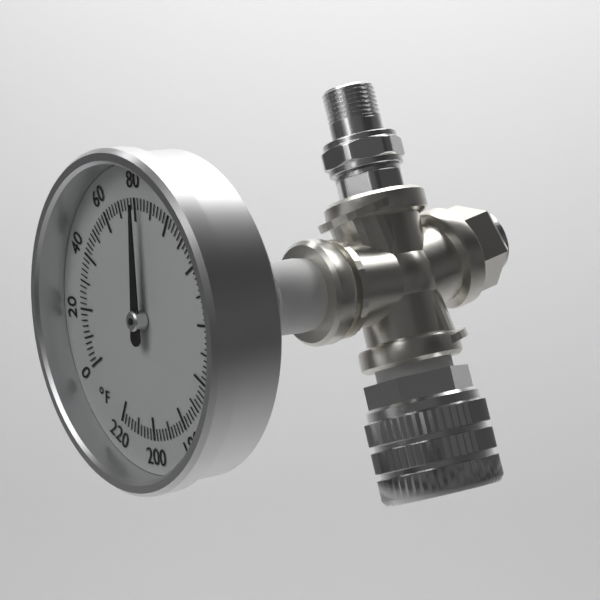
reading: 82 °F
